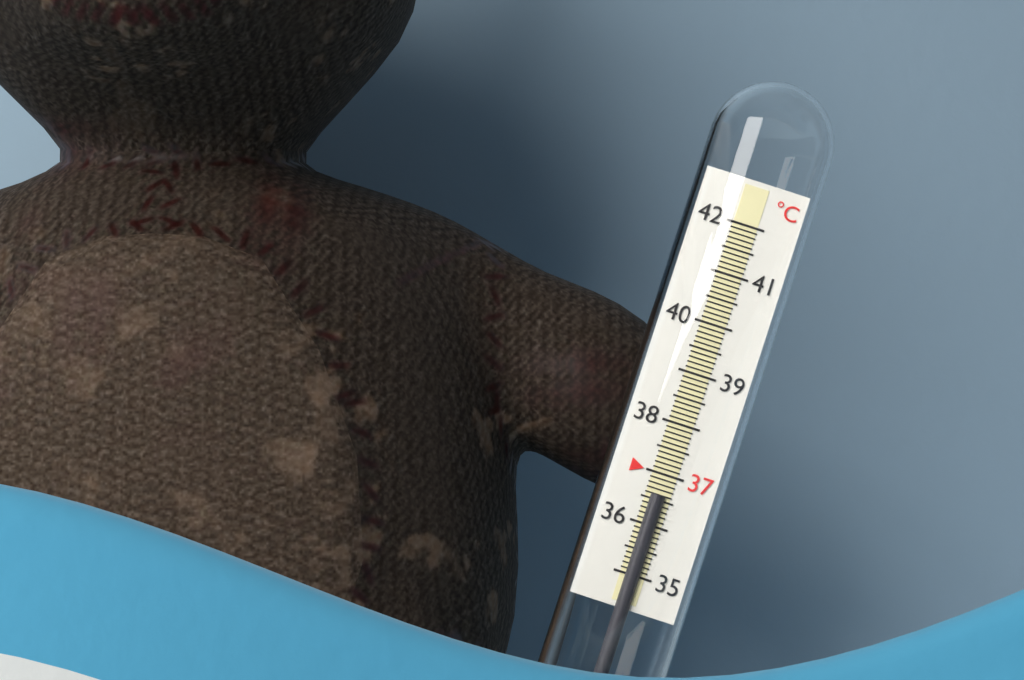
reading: 36.6 °C
